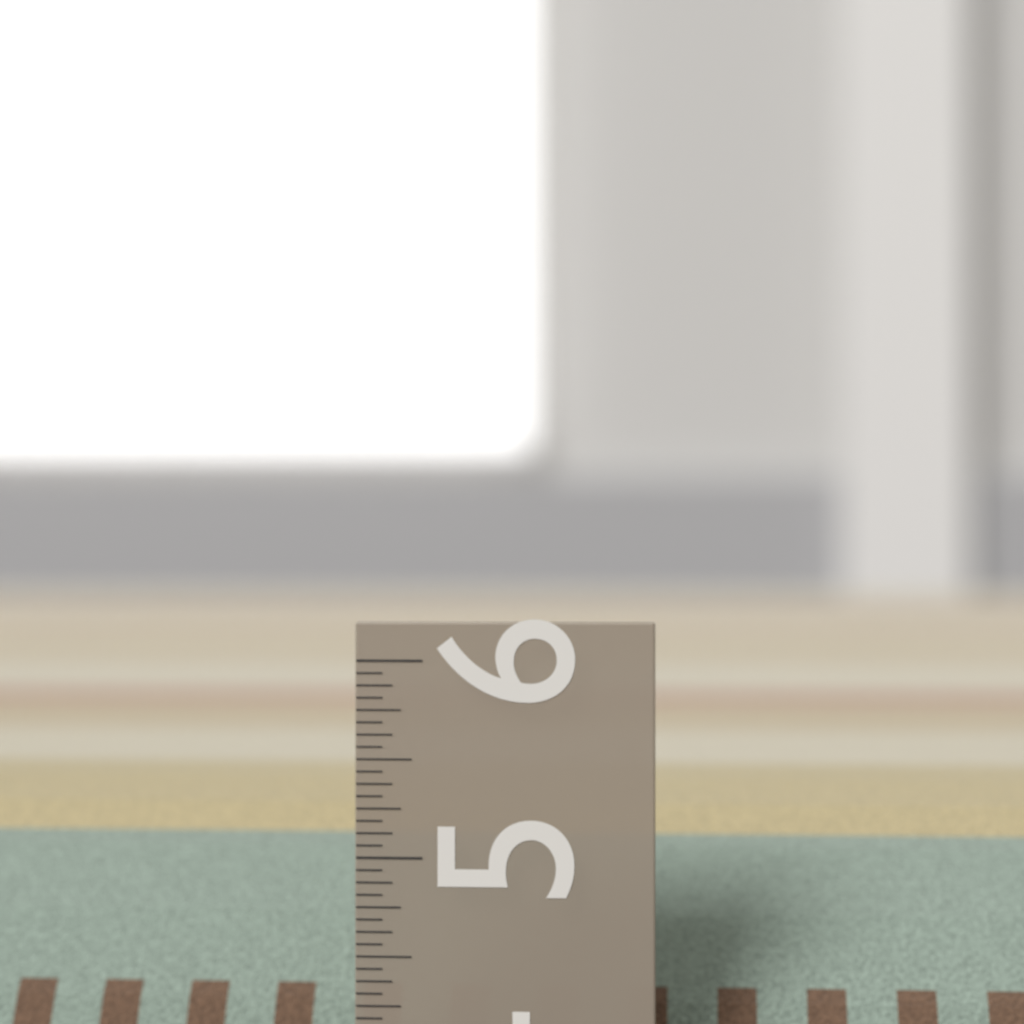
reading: 5.1250 in
